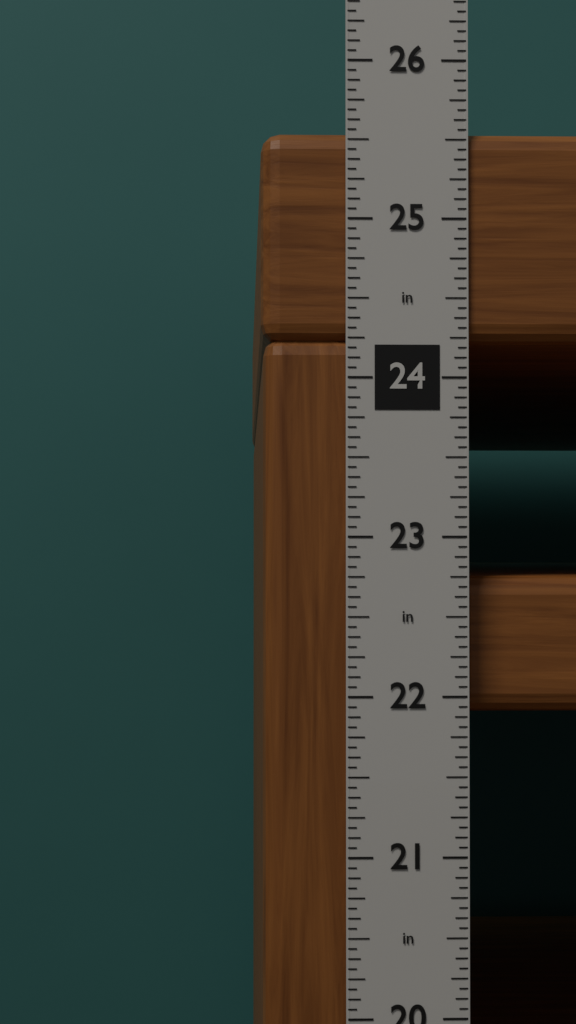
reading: 25.5625 in
